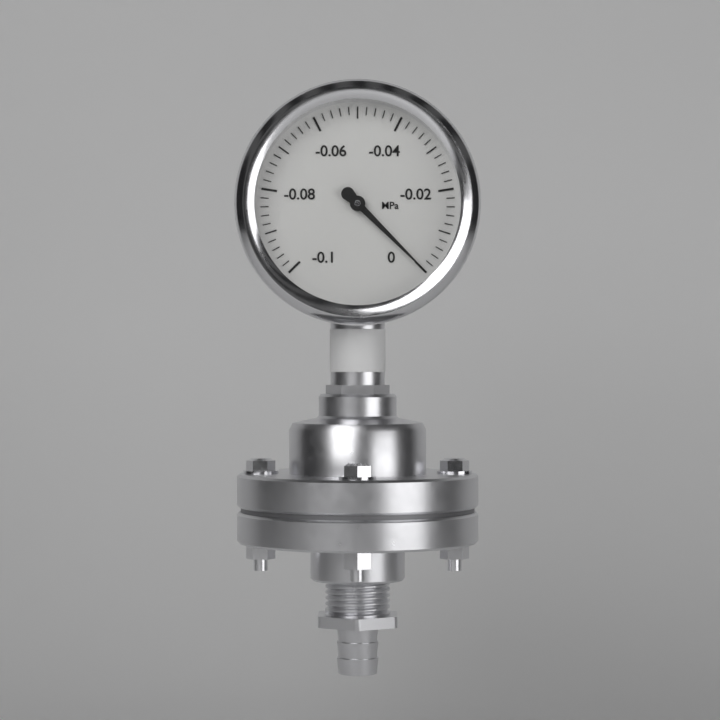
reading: 0.000 MPa
